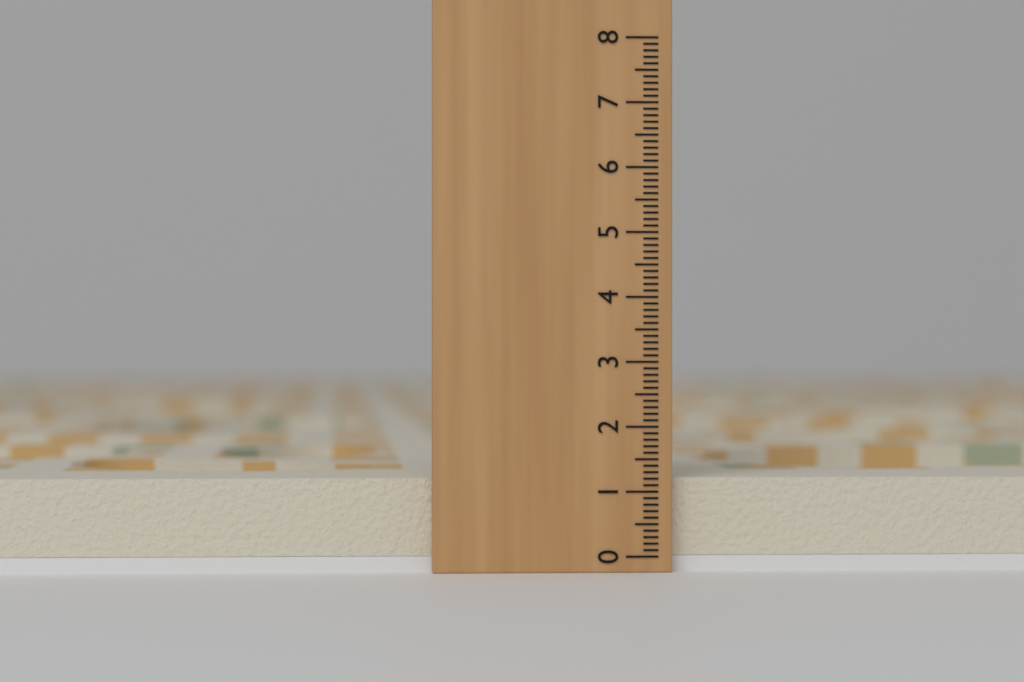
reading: 1.2 (no unit)
